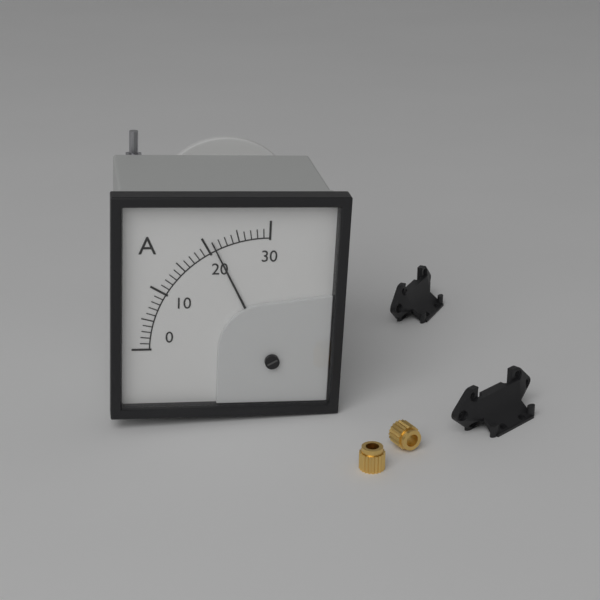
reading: 21 A
